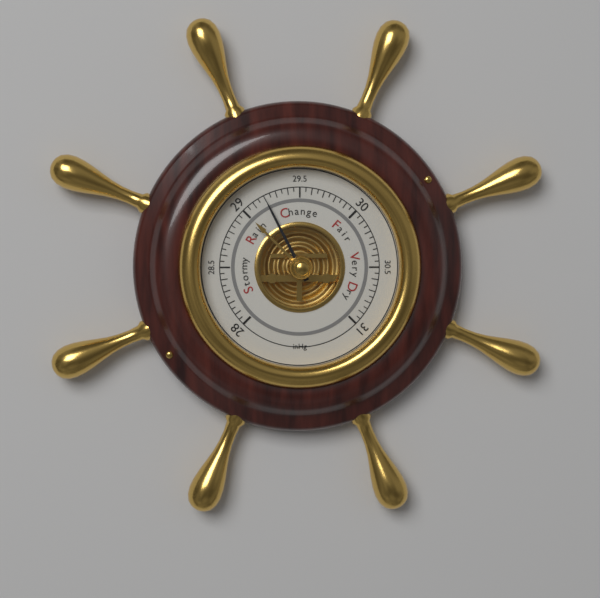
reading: 29.20 inHg
